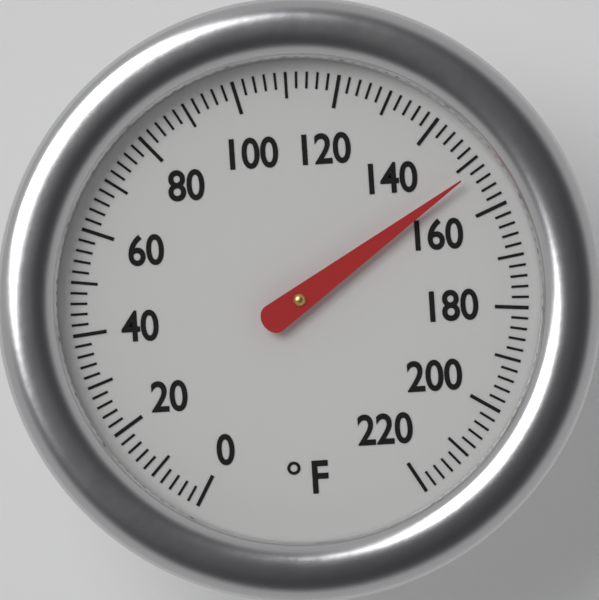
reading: 152 °F
